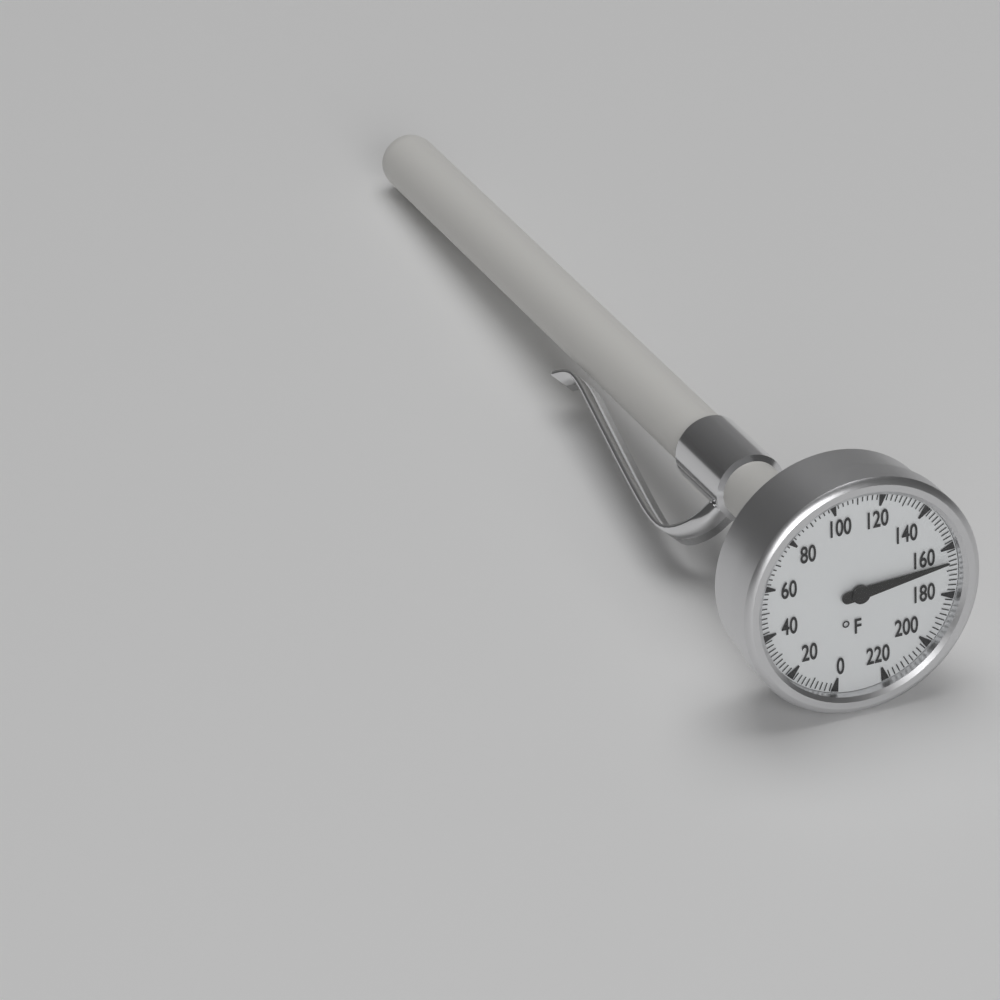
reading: 166 °F
